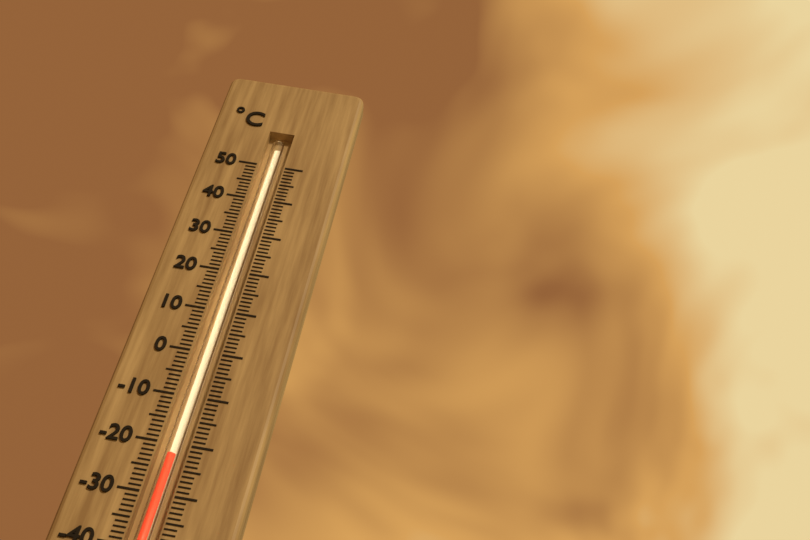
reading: -22 °C
